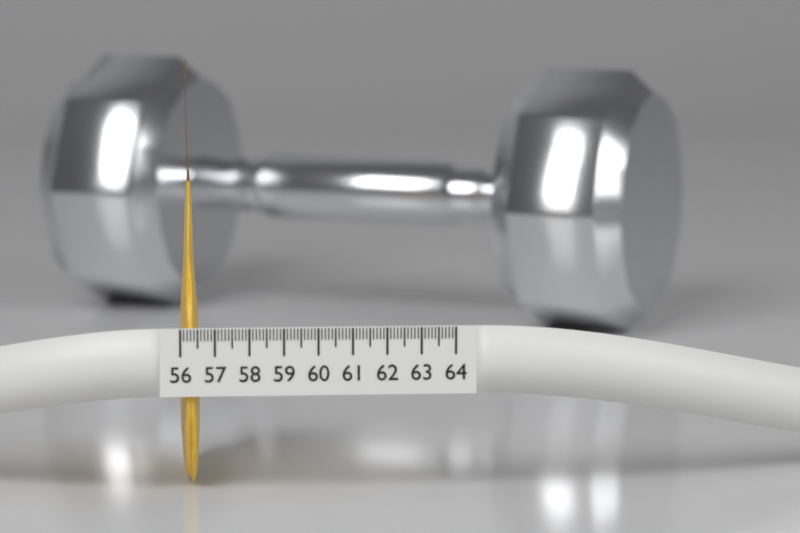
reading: 56.6 (no unit)
